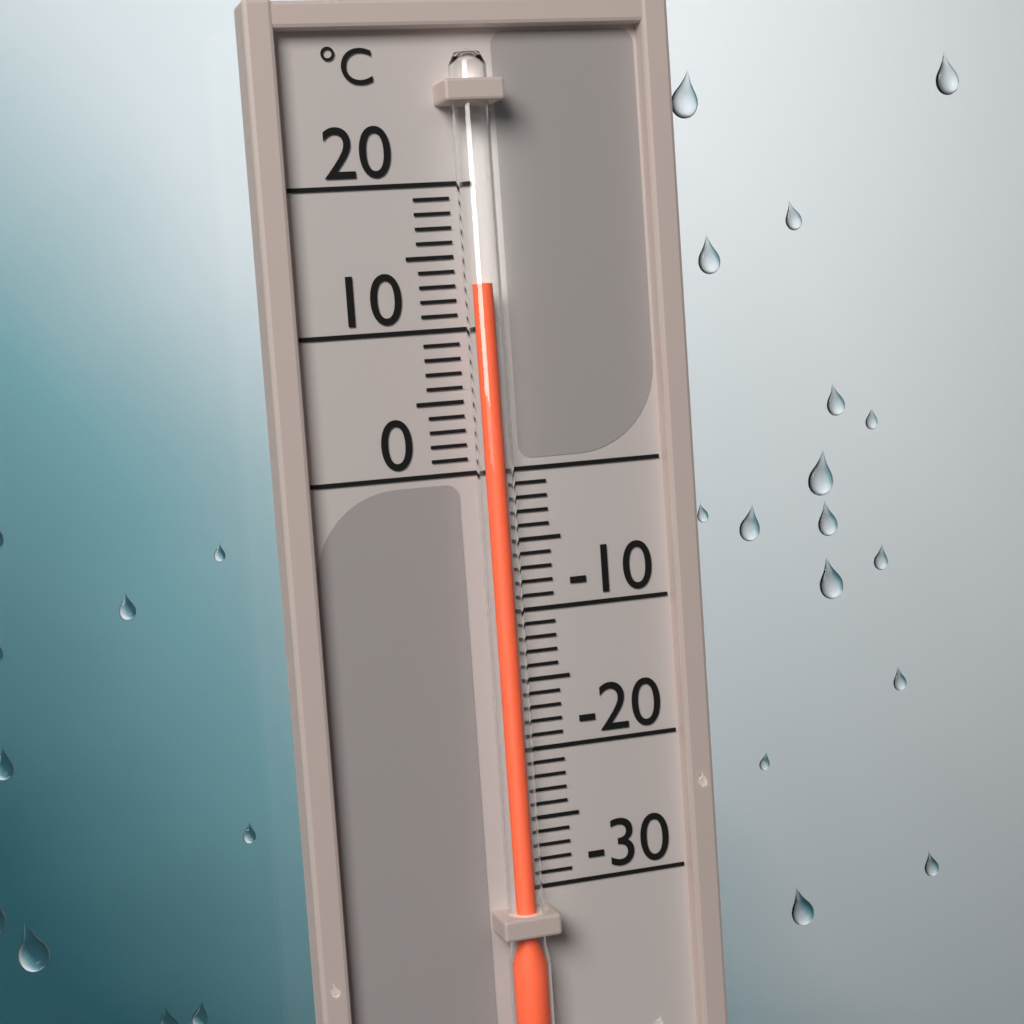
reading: 13 °C
